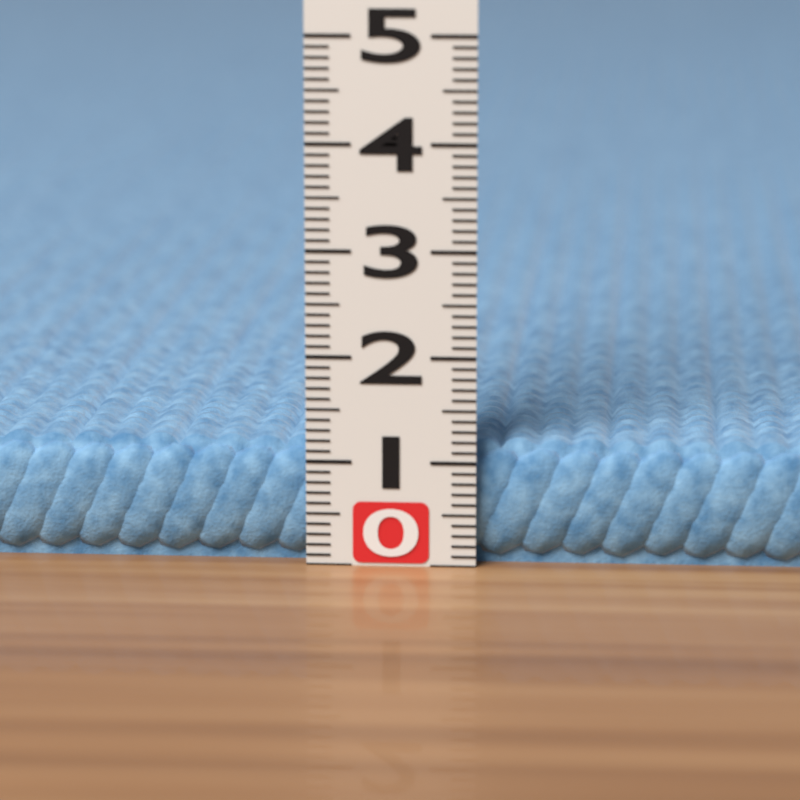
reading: 1.2 (no unit)
